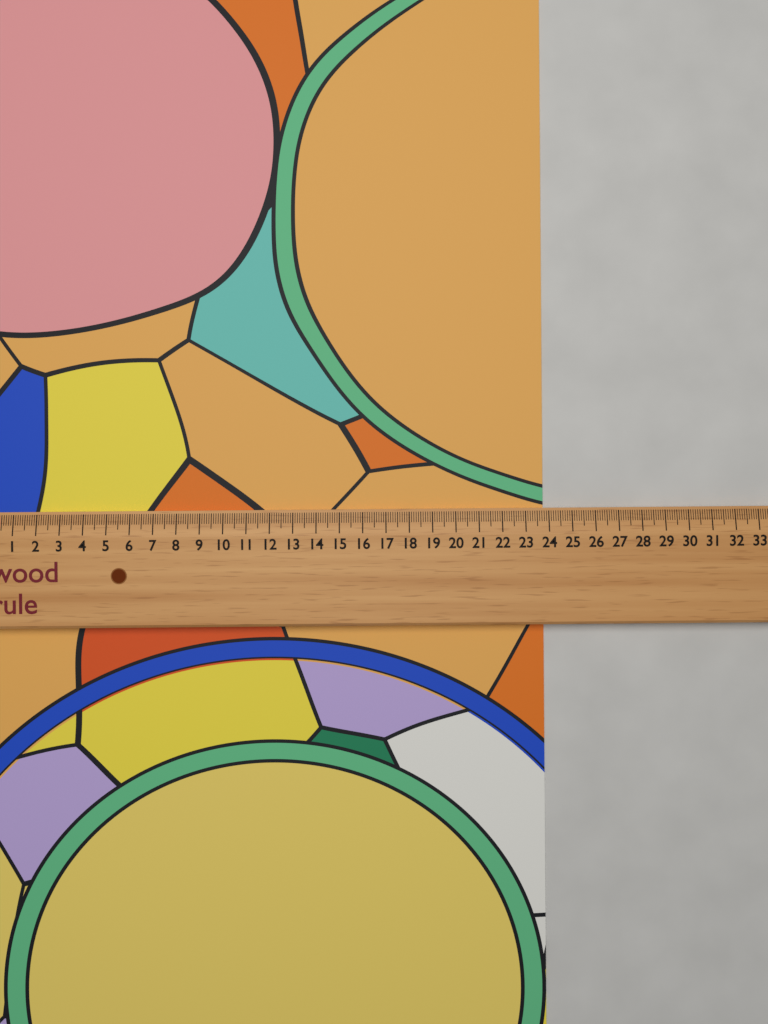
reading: 23.8 (no unit)
